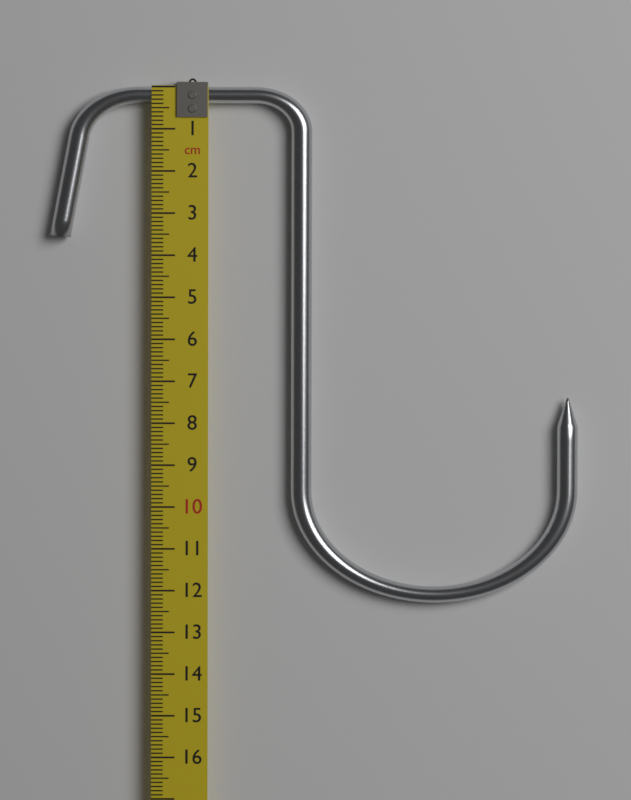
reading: 12.3 cm
